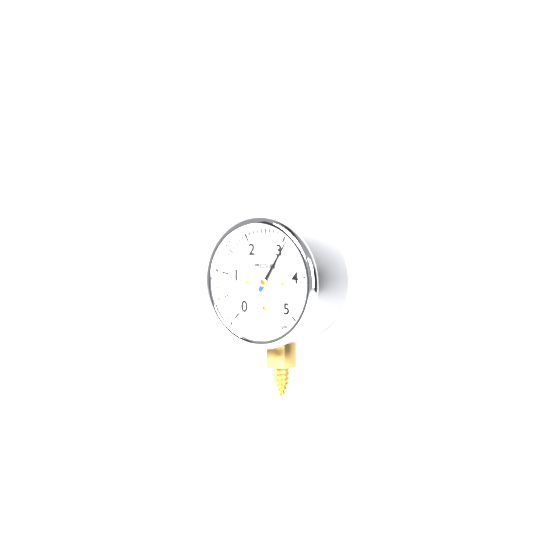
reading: 3.1 psi
